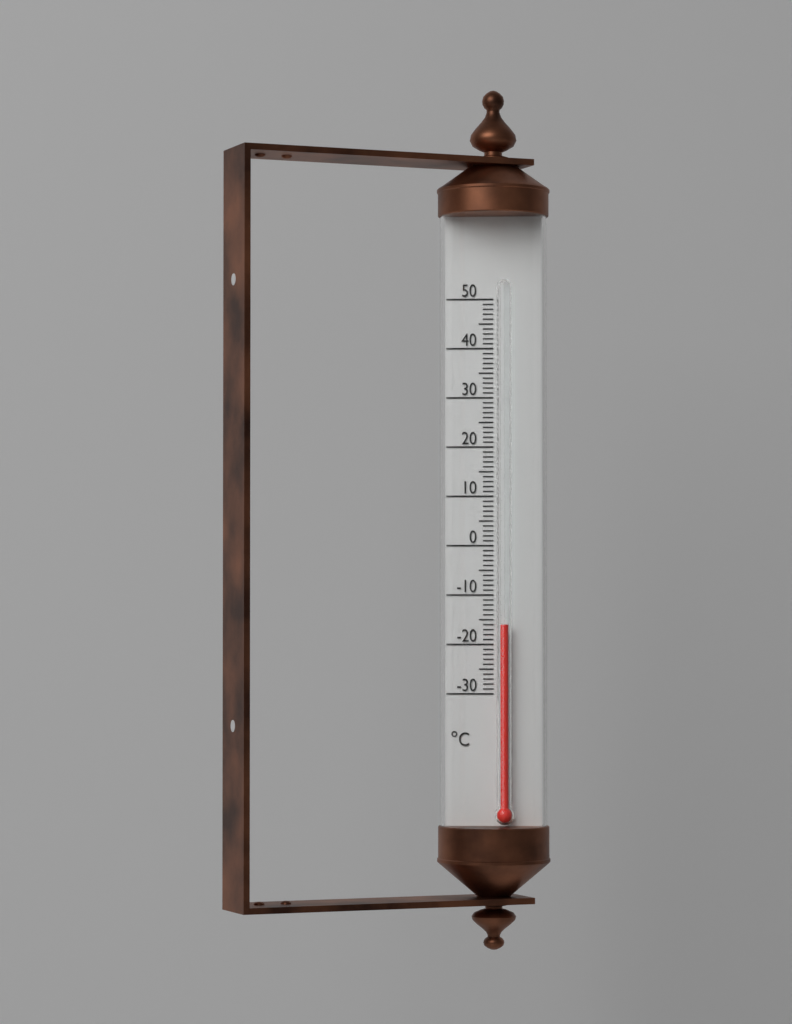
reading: -16 °C
